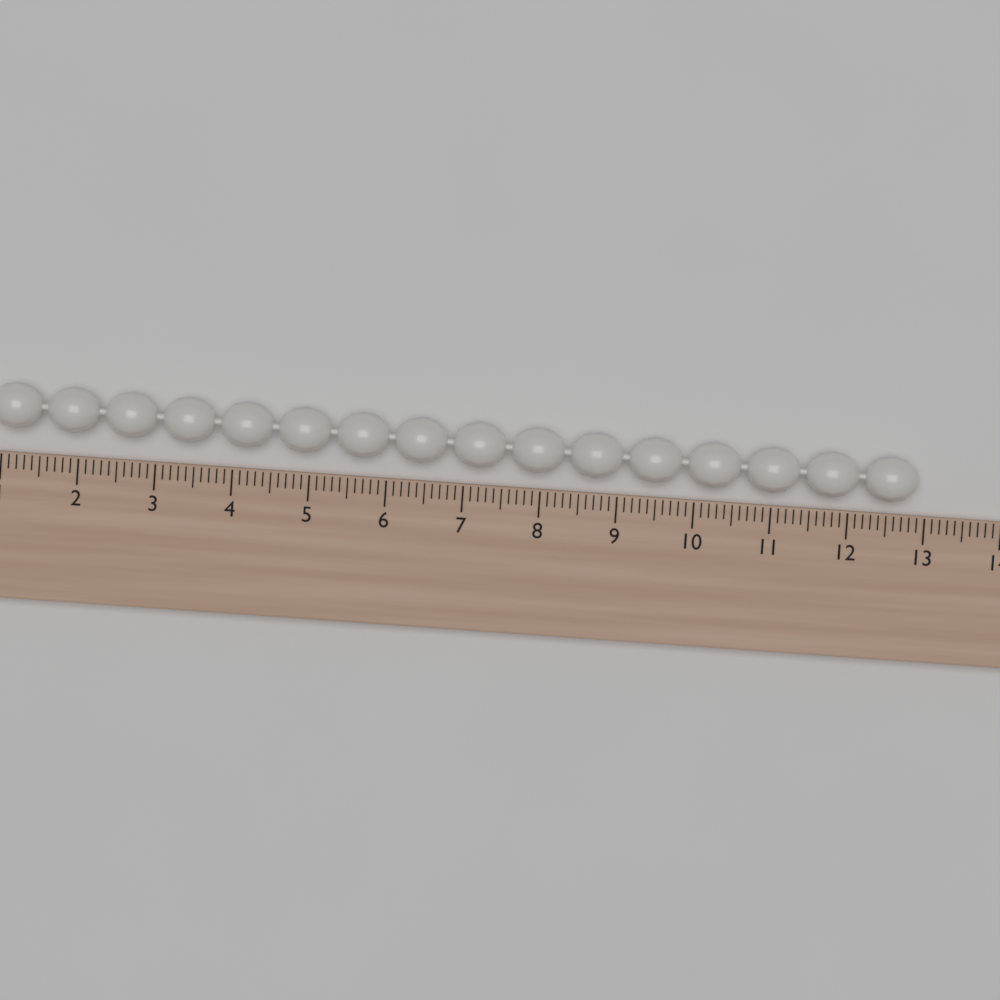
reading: 12.9 (no unit)
